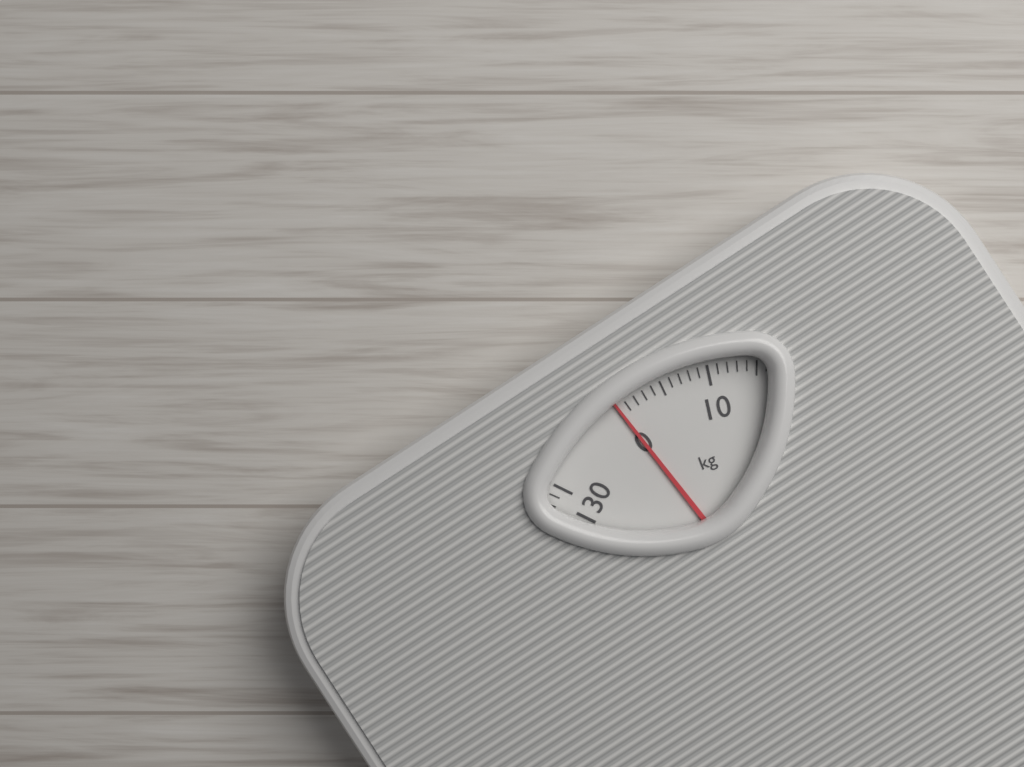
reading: 0 kg
